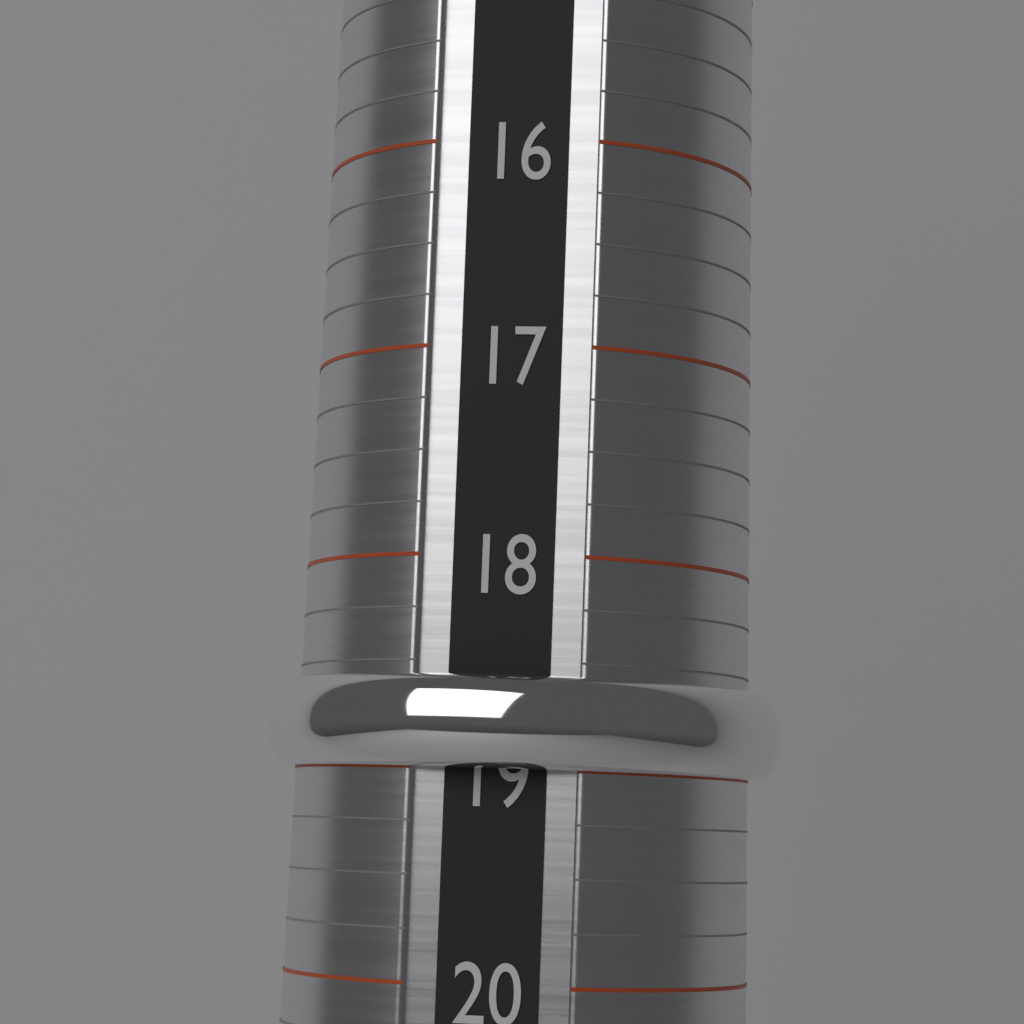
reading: 19.00 (no unit)
